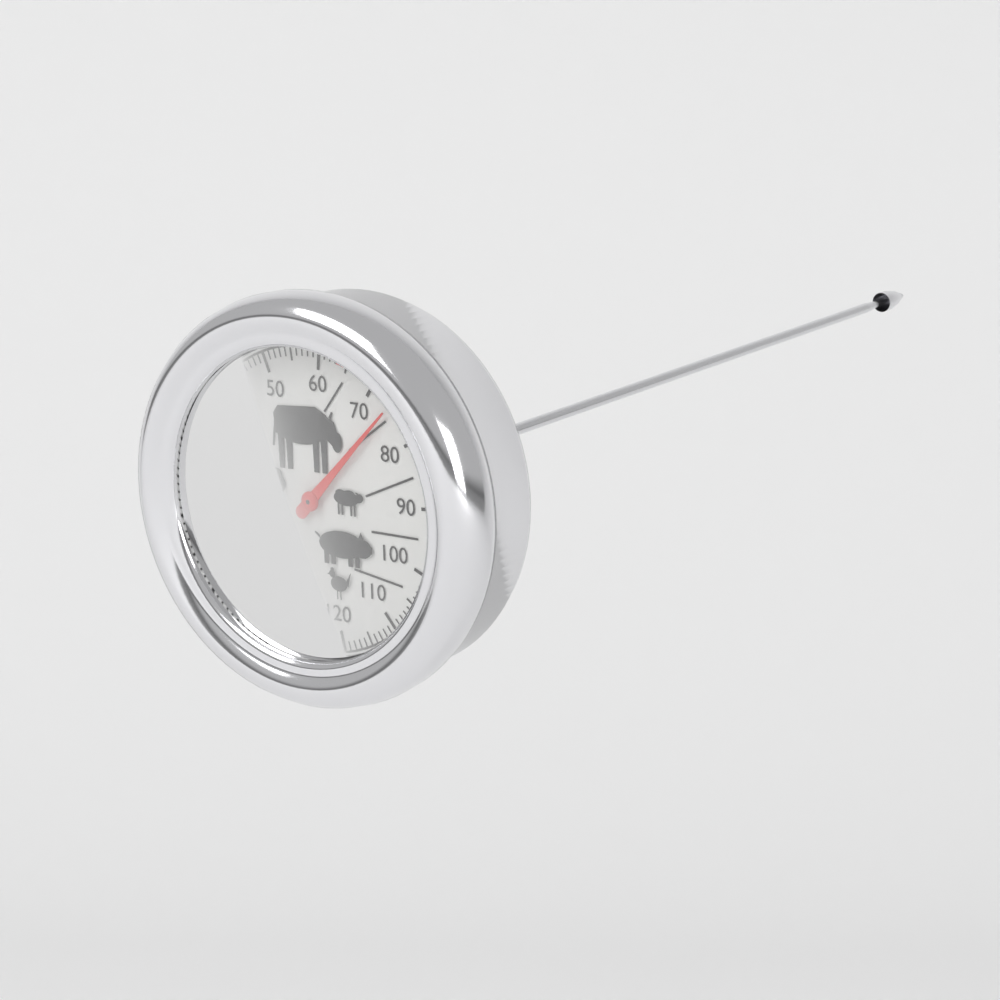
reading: 74 °C
